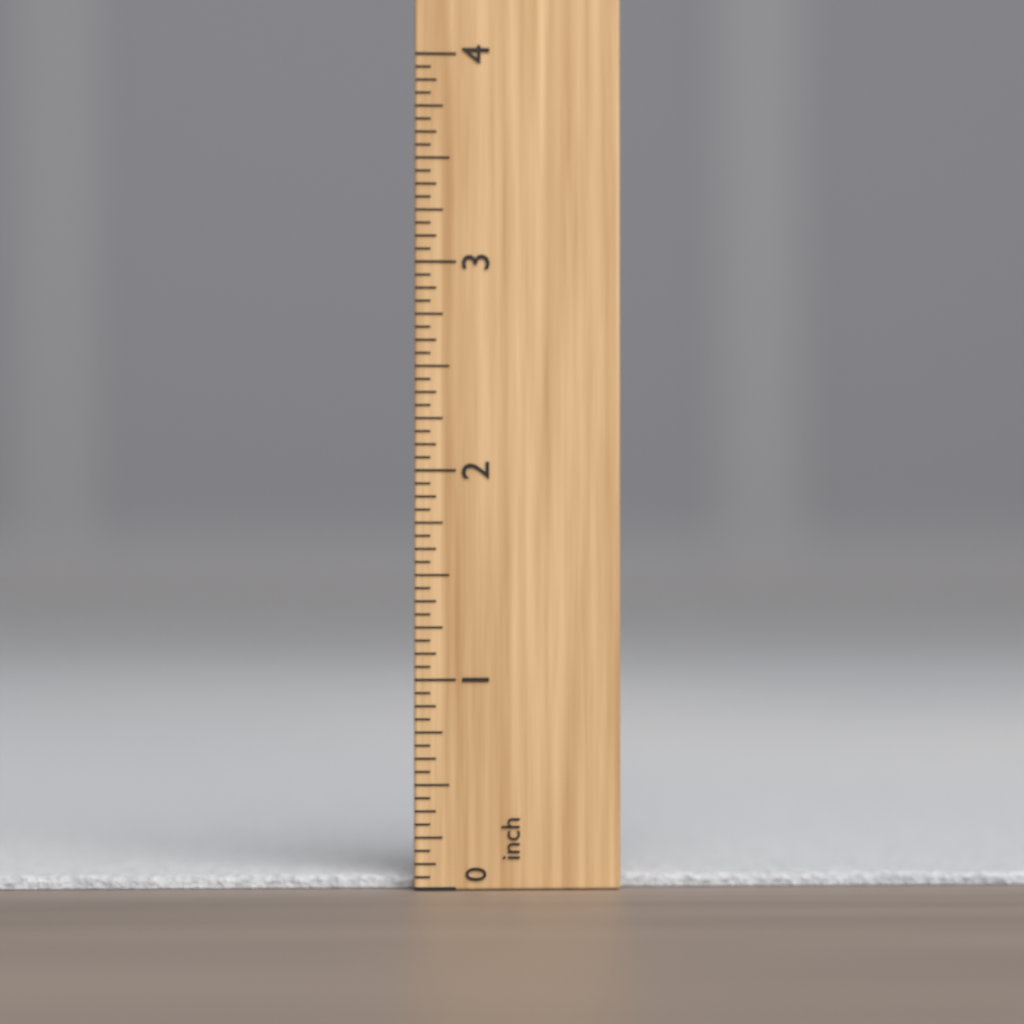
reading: 0.0625 inch
